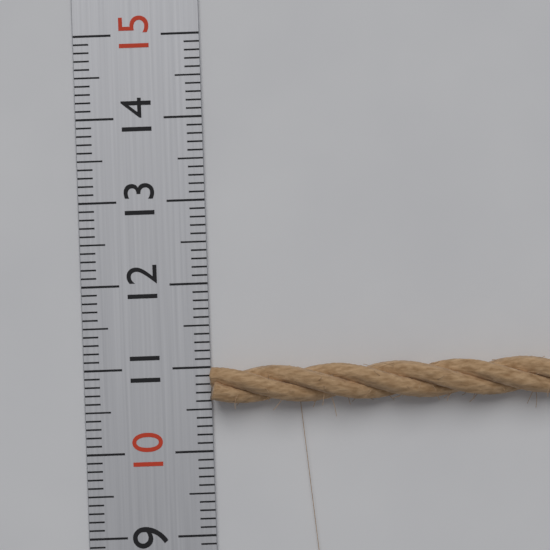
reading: 11.0 (no unit)
